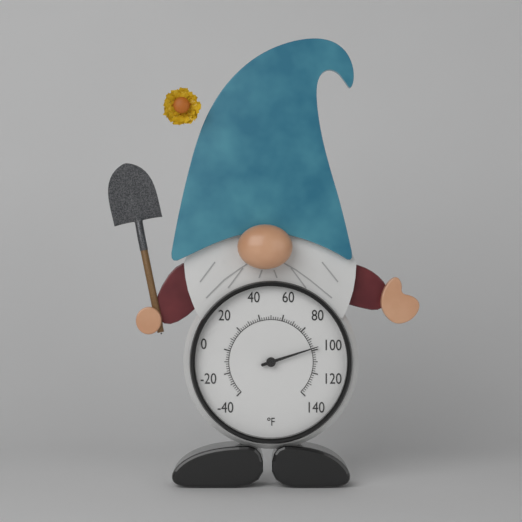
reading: 98 °F
